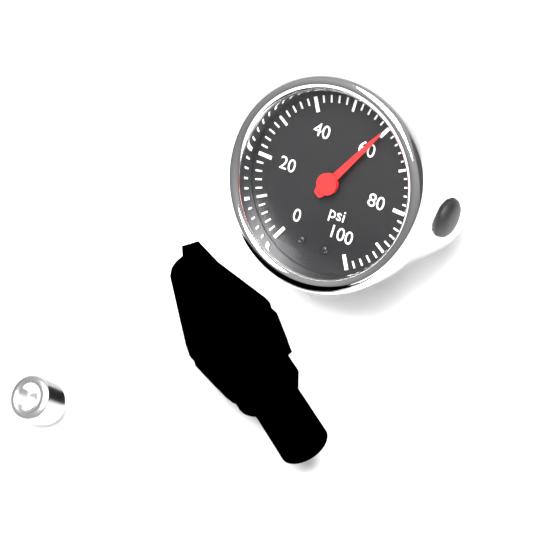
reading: 60 psi
